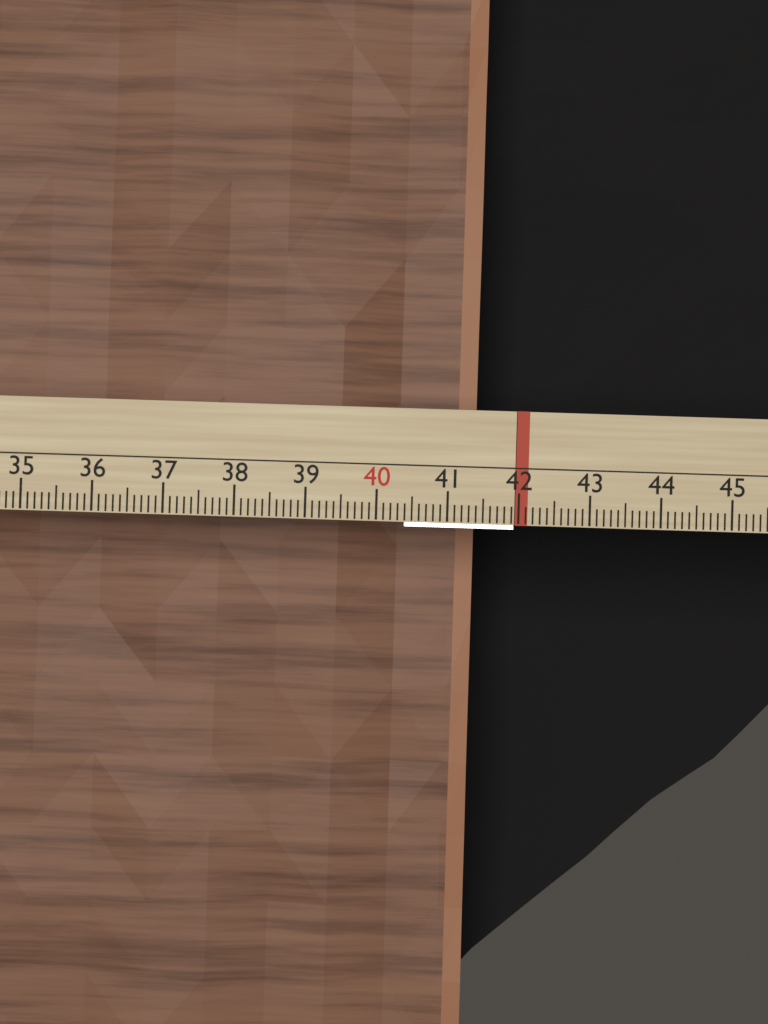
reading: 41.5 cm
